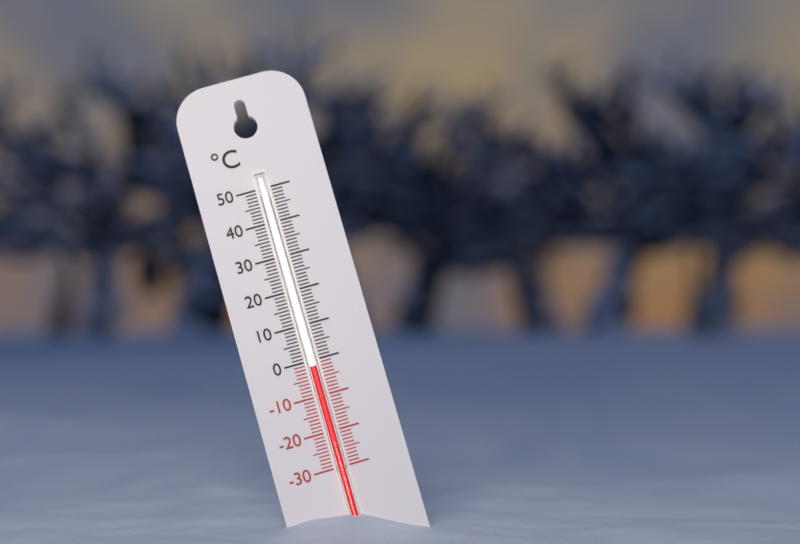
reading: -2 °C
